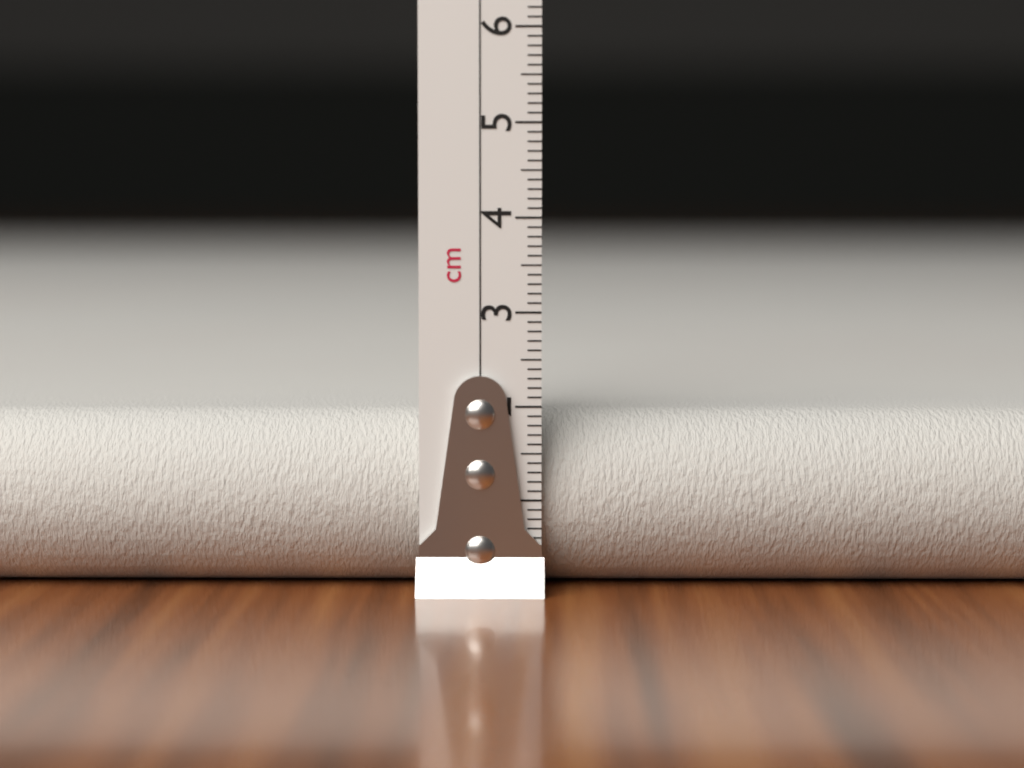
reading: 1.9 cm
